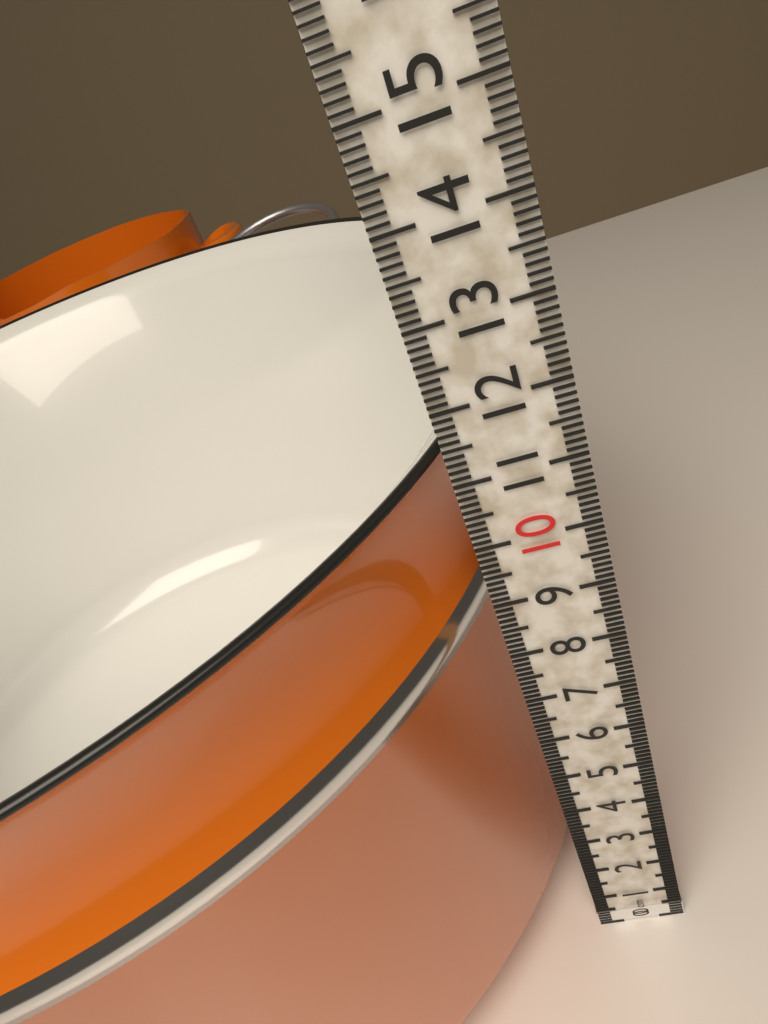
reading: 11.4 cm
